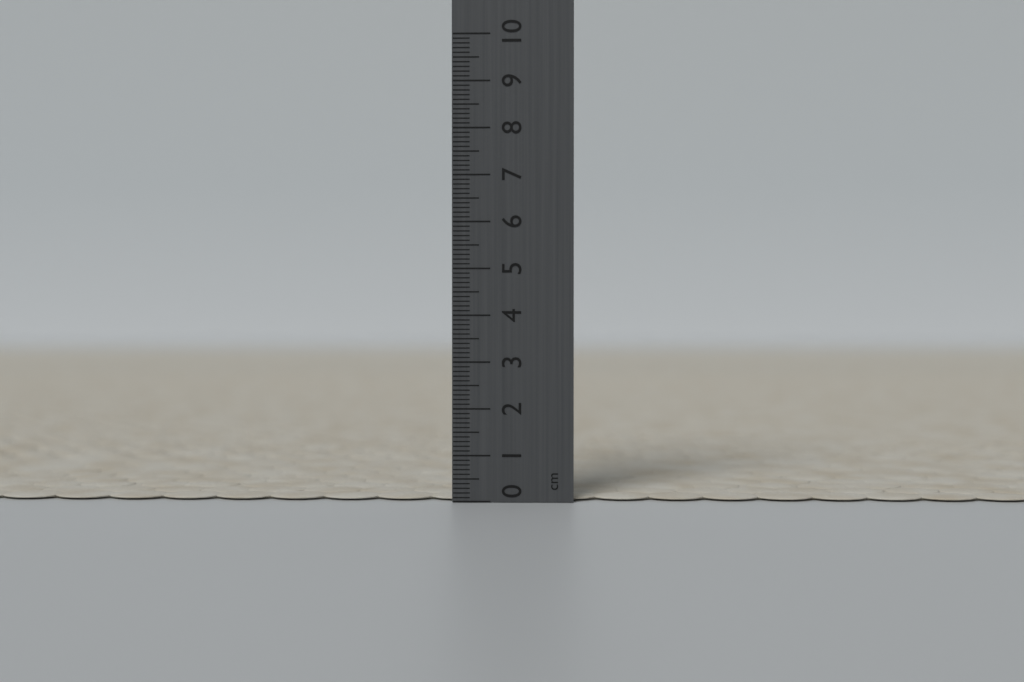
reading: 0.1 cm
